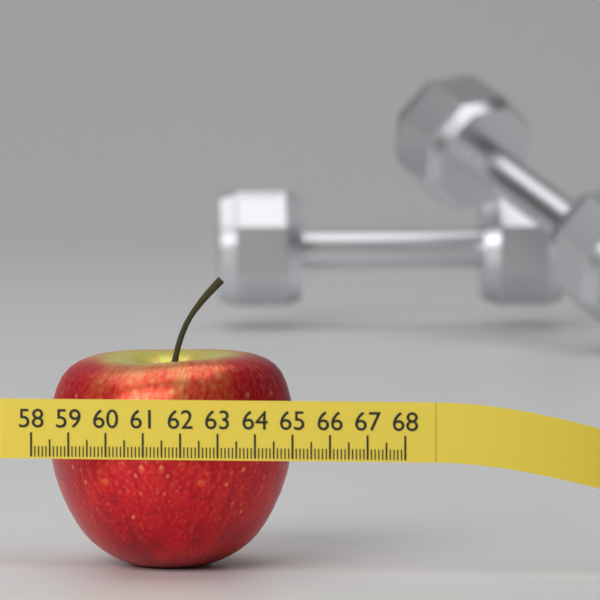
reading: 64.7 (no unit)
